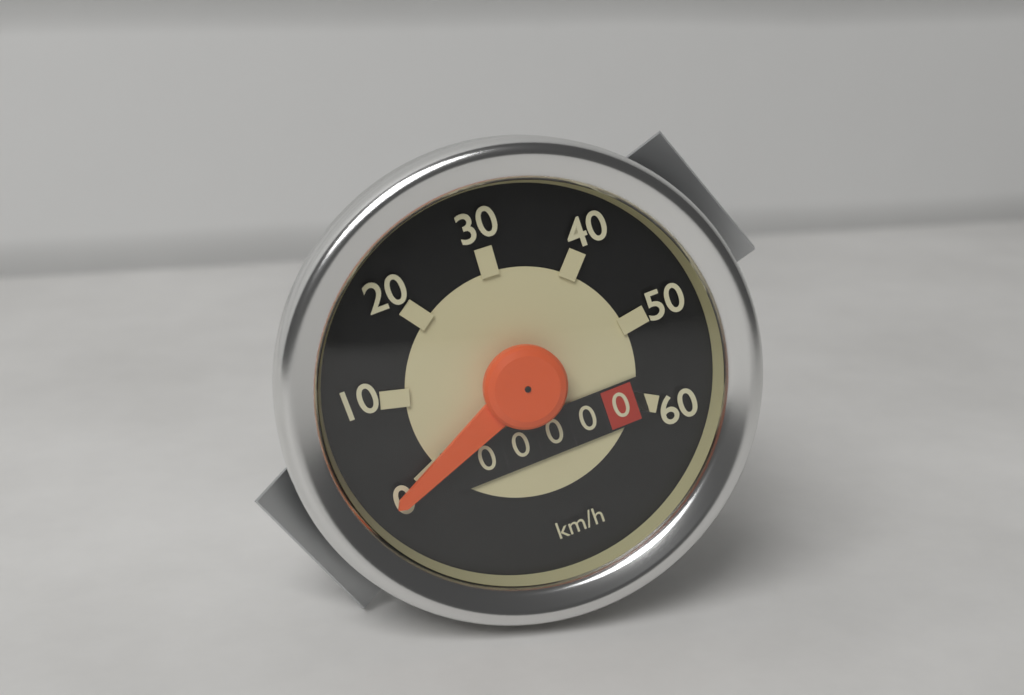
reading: 0 km/h
